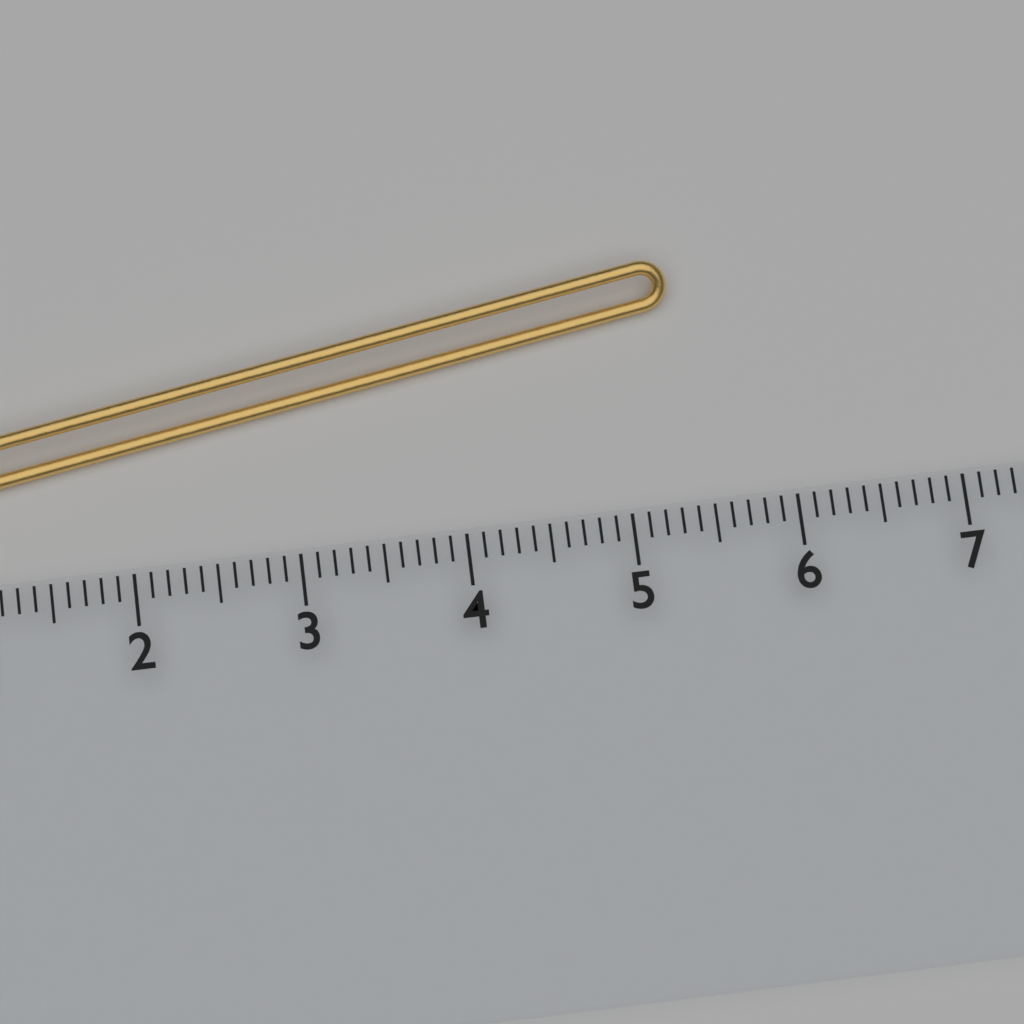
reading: 5.4 cm
